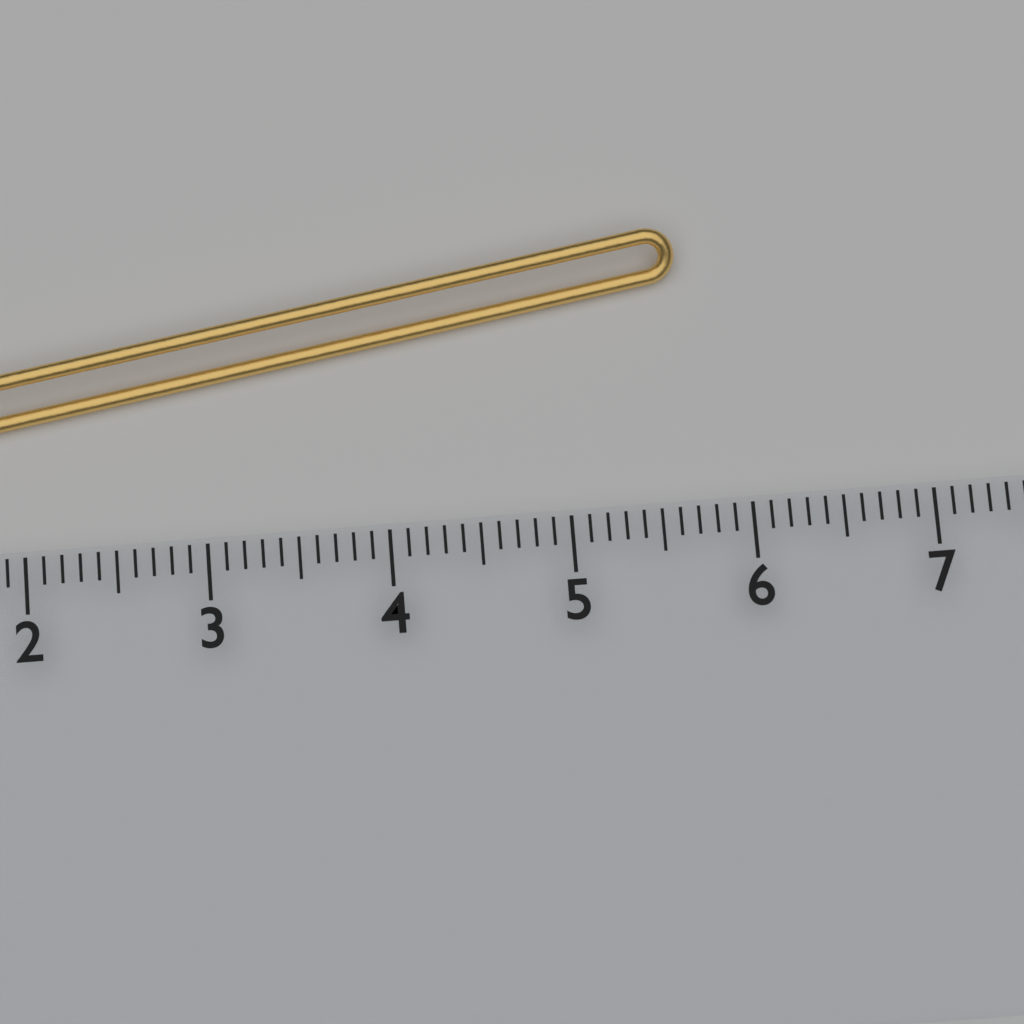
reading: 5.7 cm
